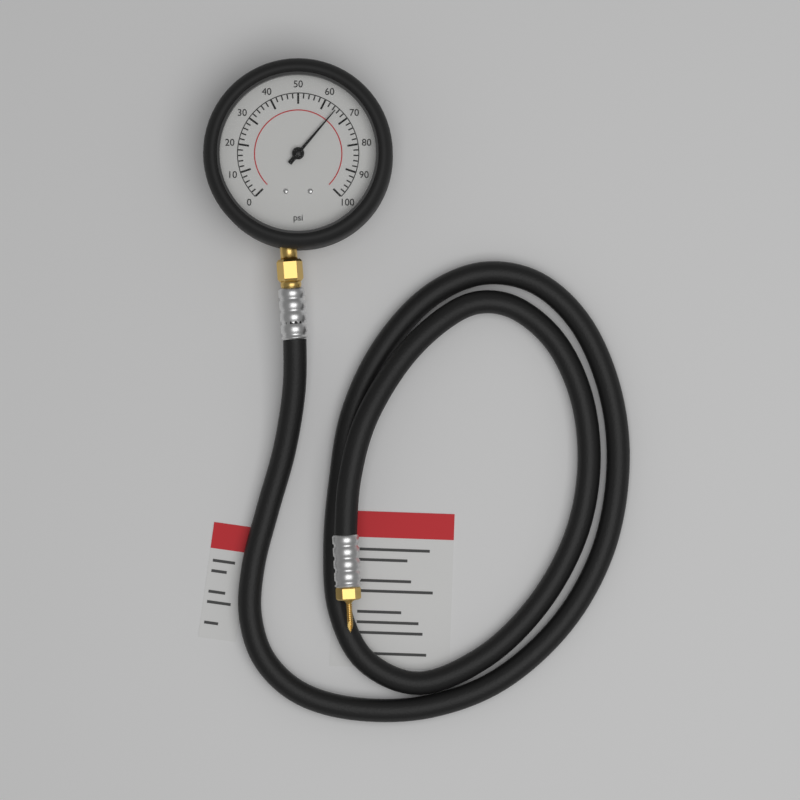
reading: 65 psi
